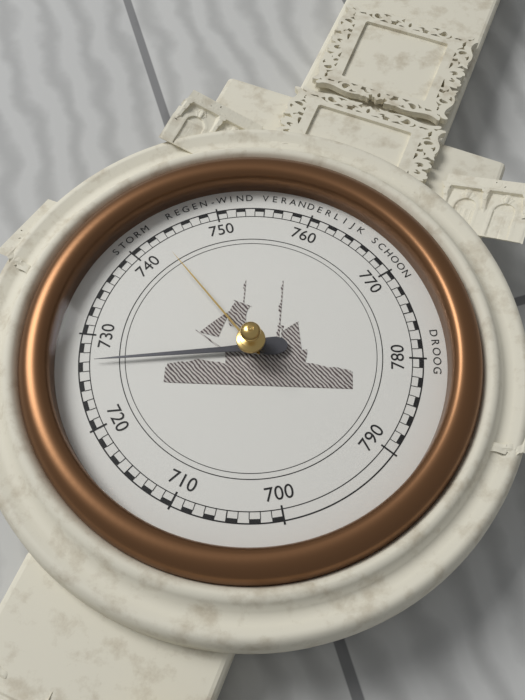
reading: 727 mmHg
